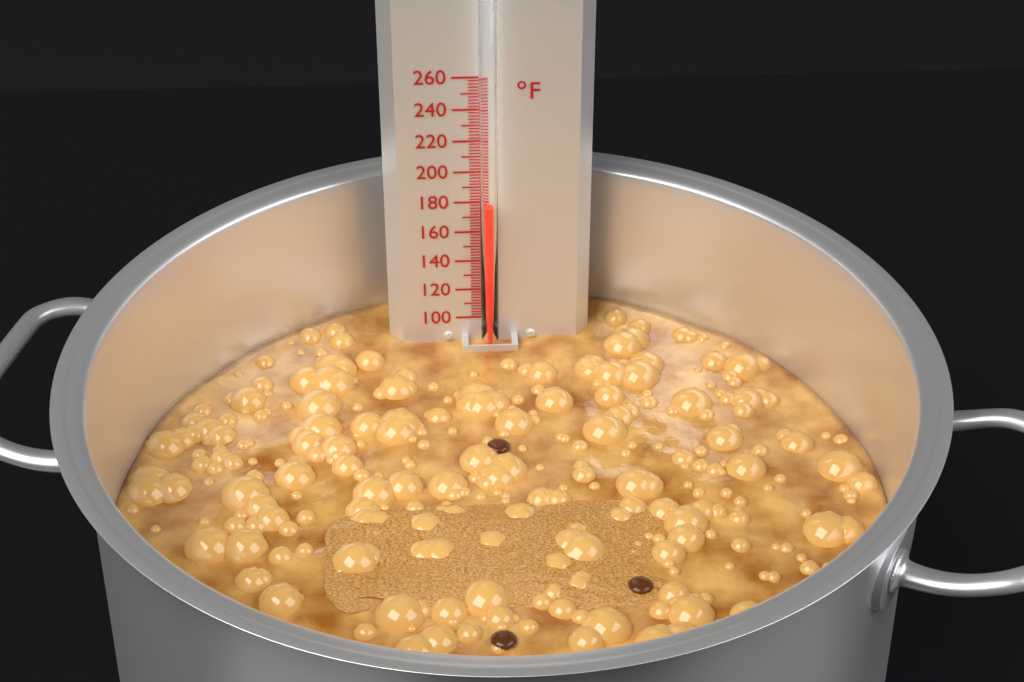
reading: 180 °F
